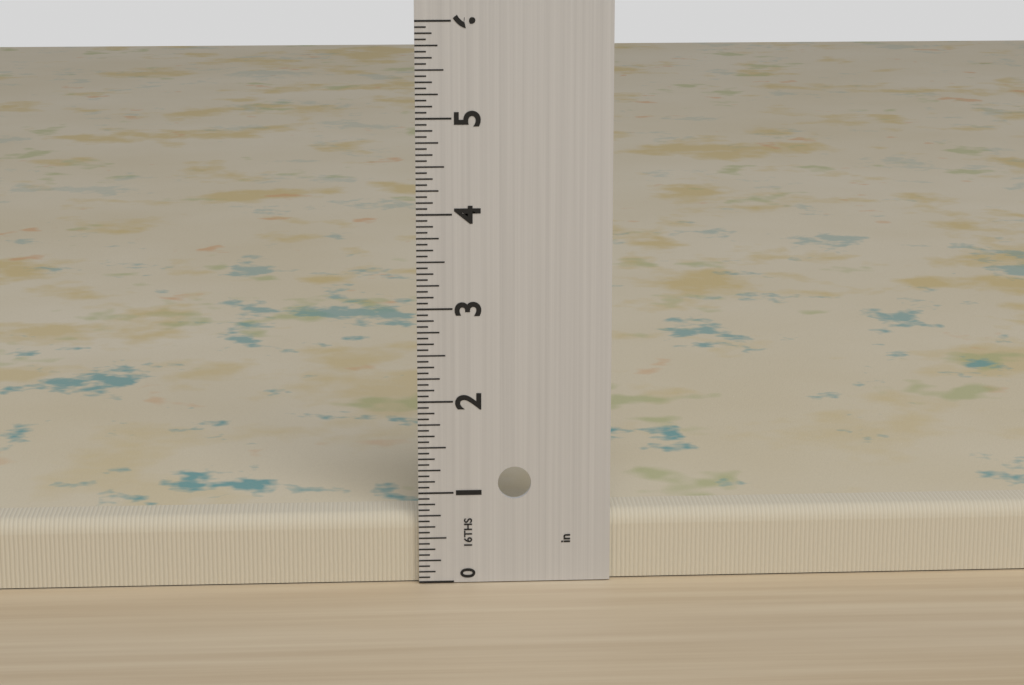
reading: 0.7500 in
